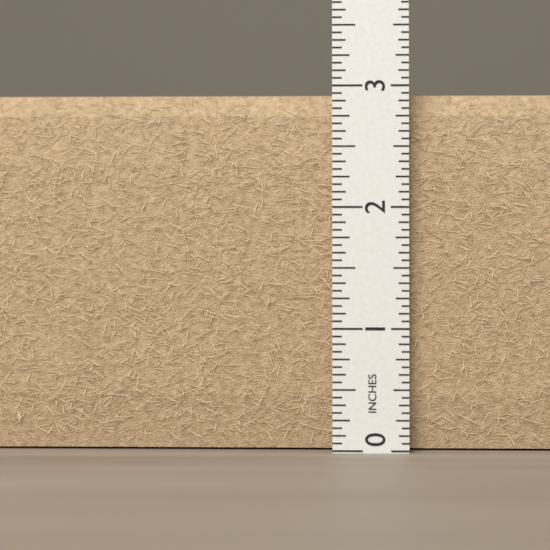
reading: 2.9375 in
